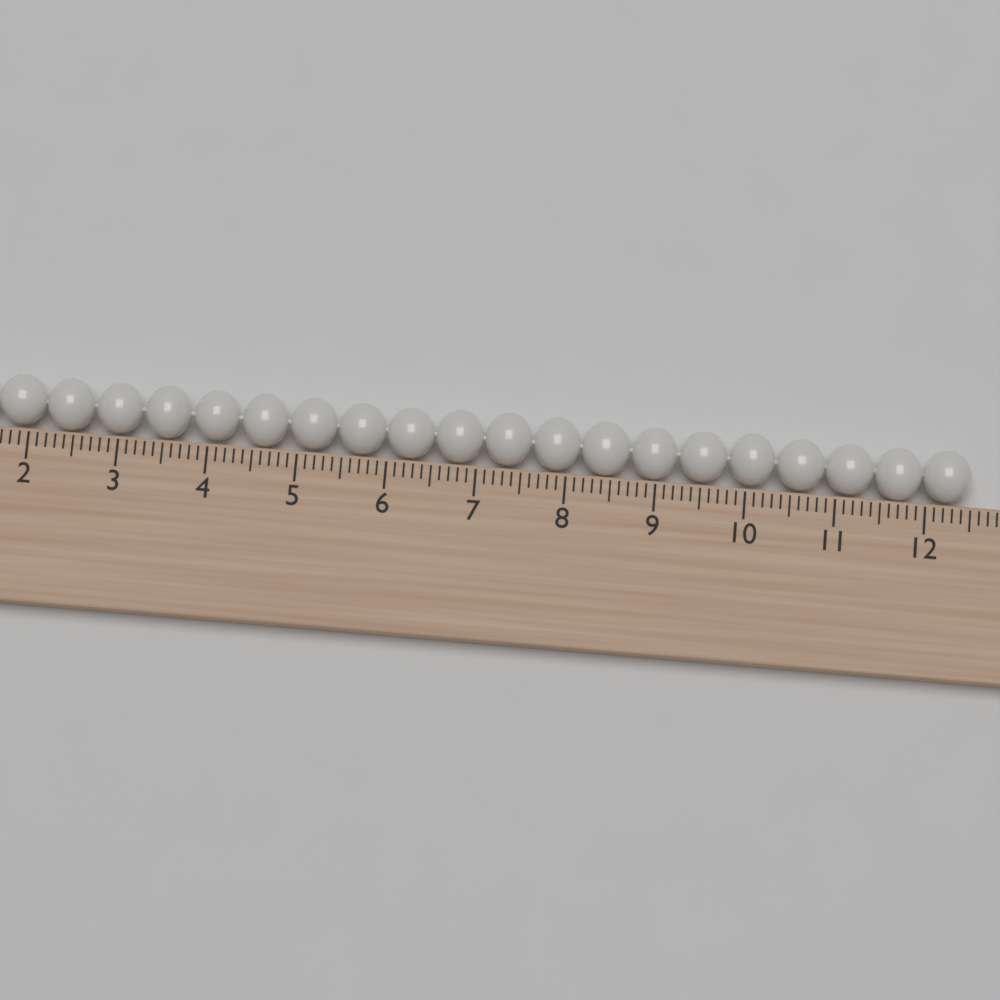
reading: 12.5 cm
